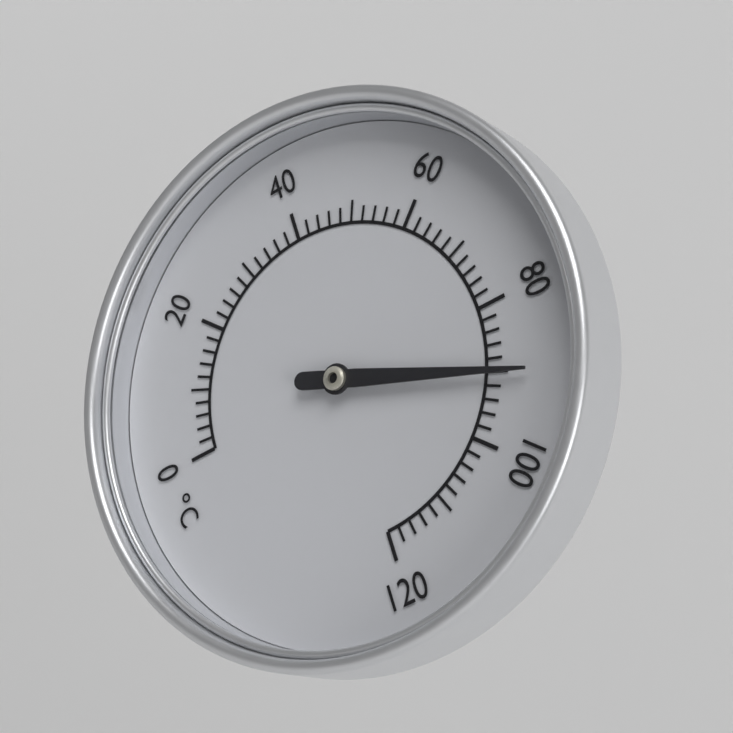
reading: 90 °C
